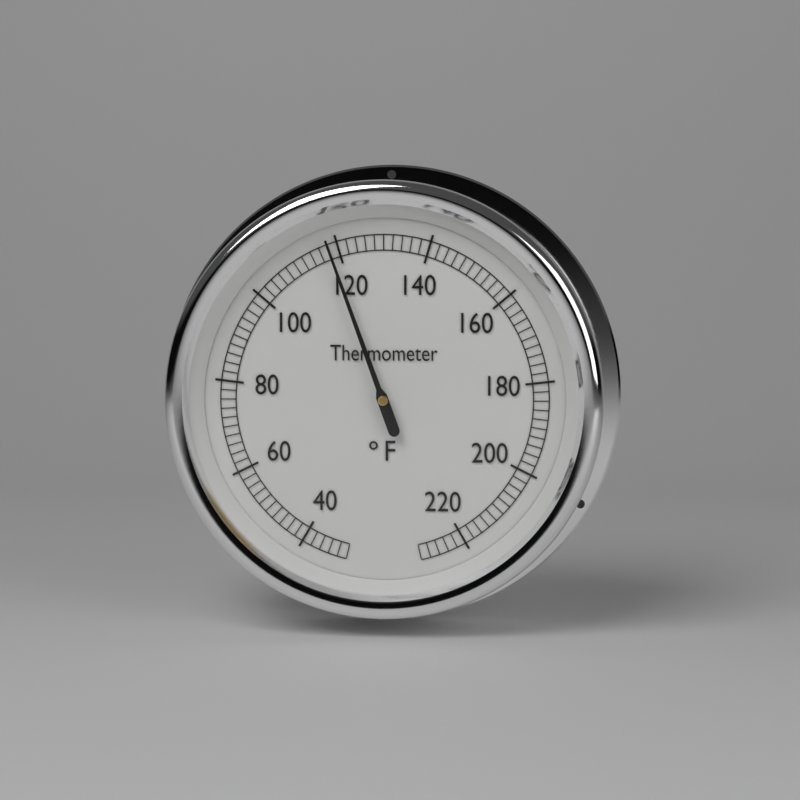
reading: 118 °F
